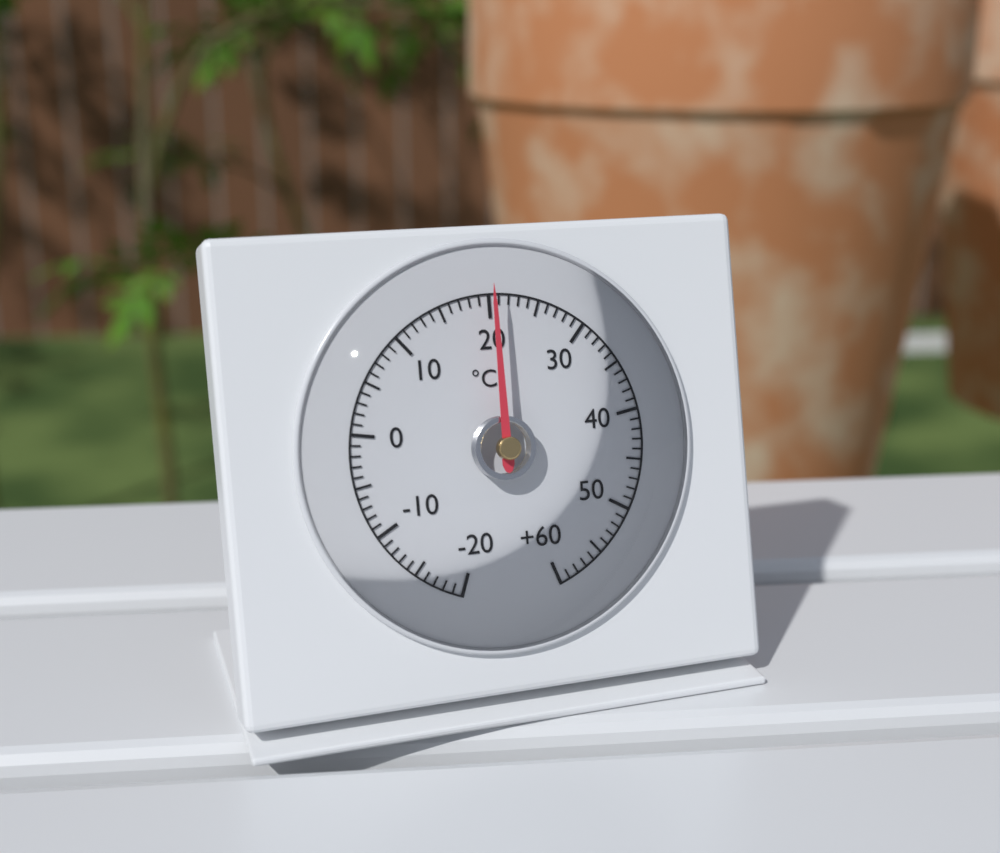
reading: 20 °C
